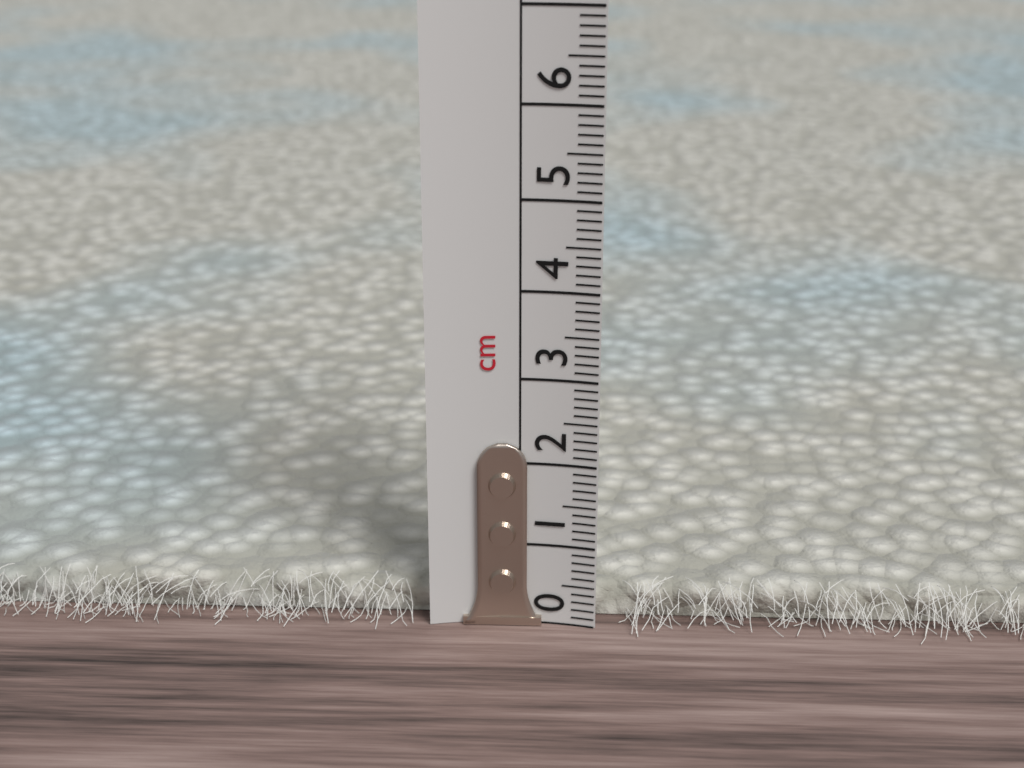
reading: 0.4 cm
